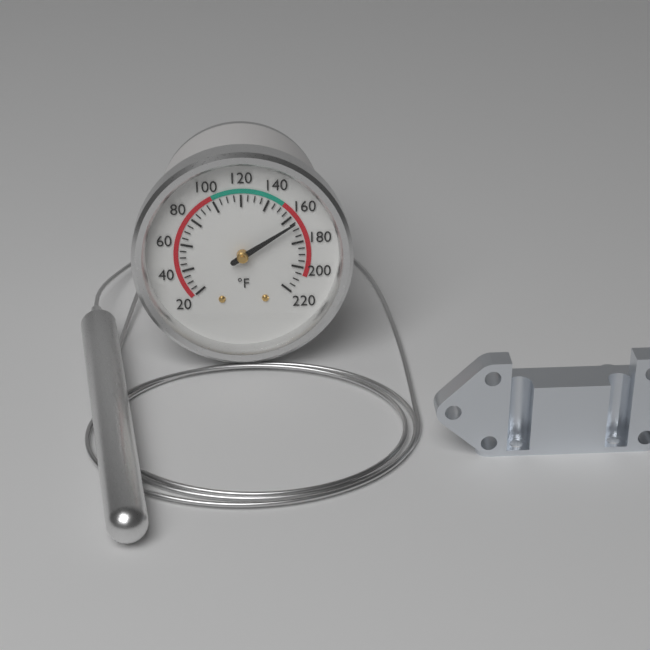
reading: 165 °F
